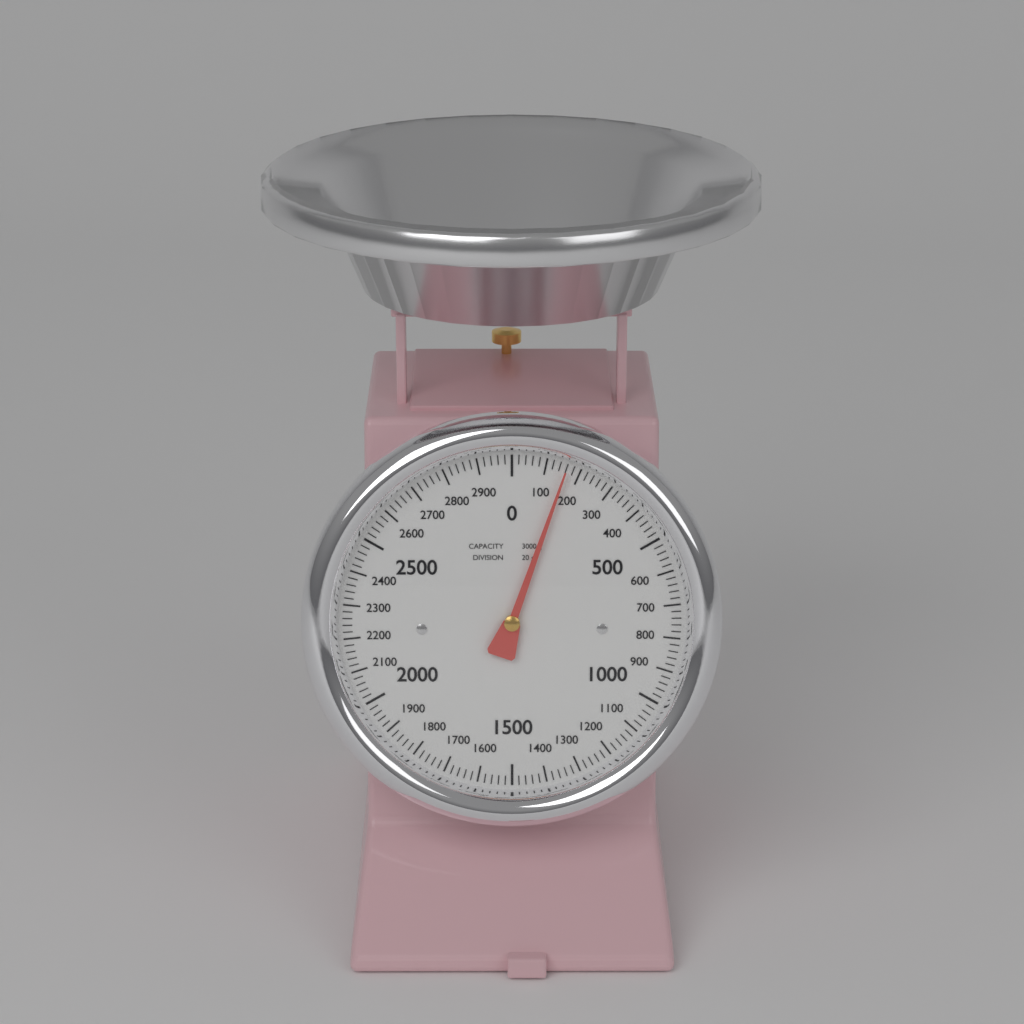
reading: 160 g
